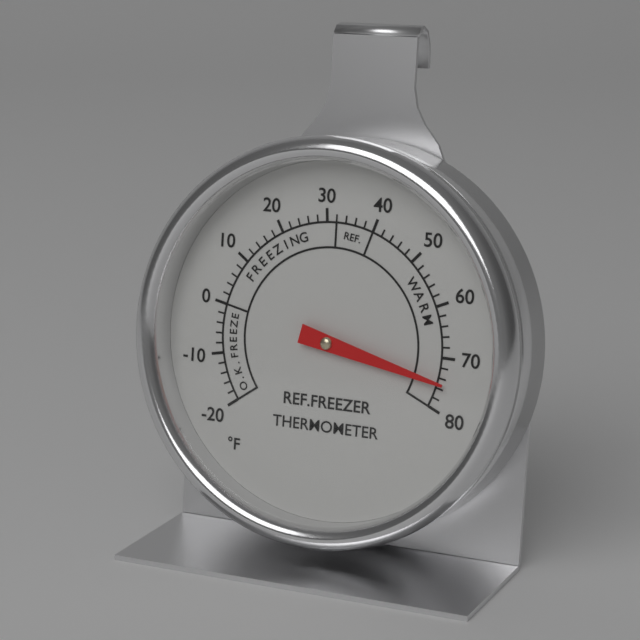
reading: 75 °F
